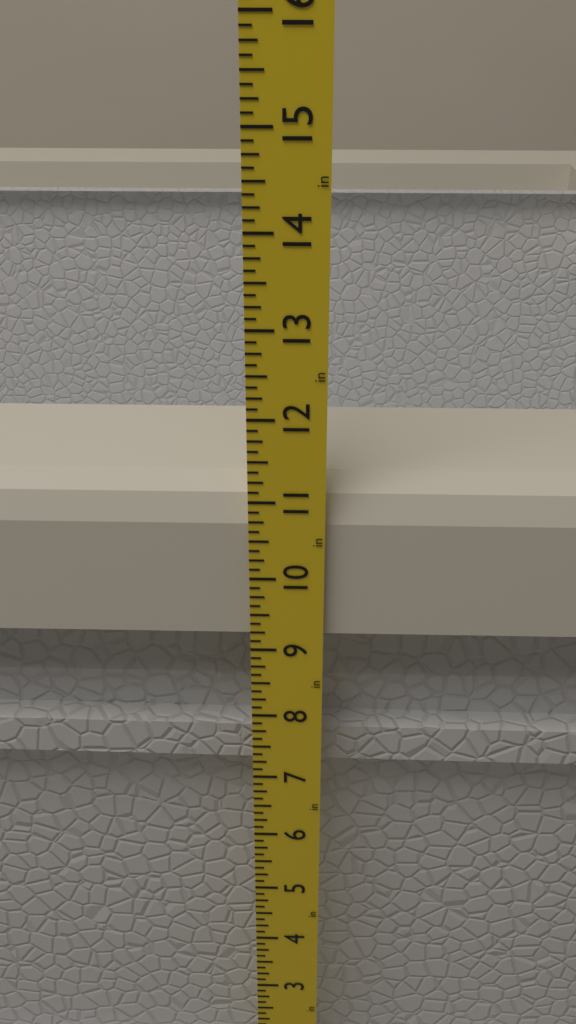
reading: 11.125 in
